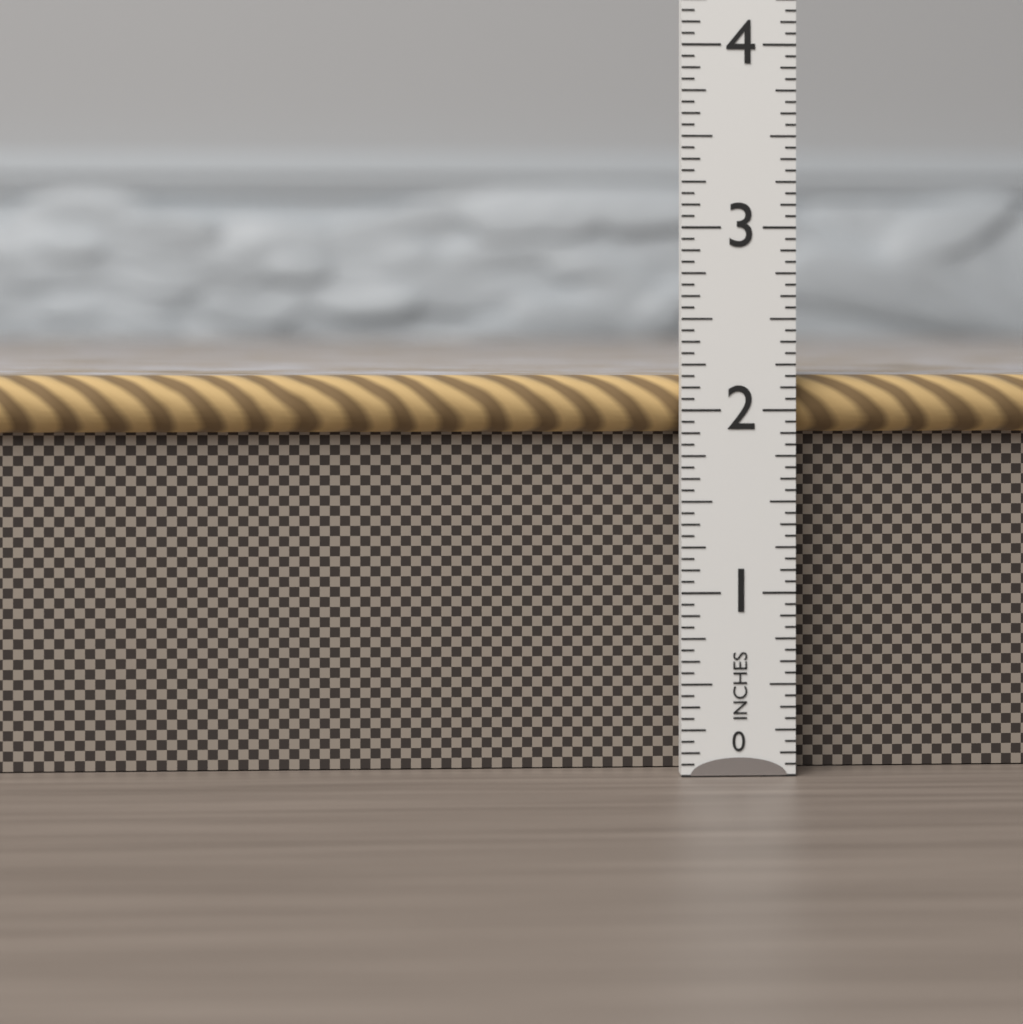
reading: 2.1875 in
